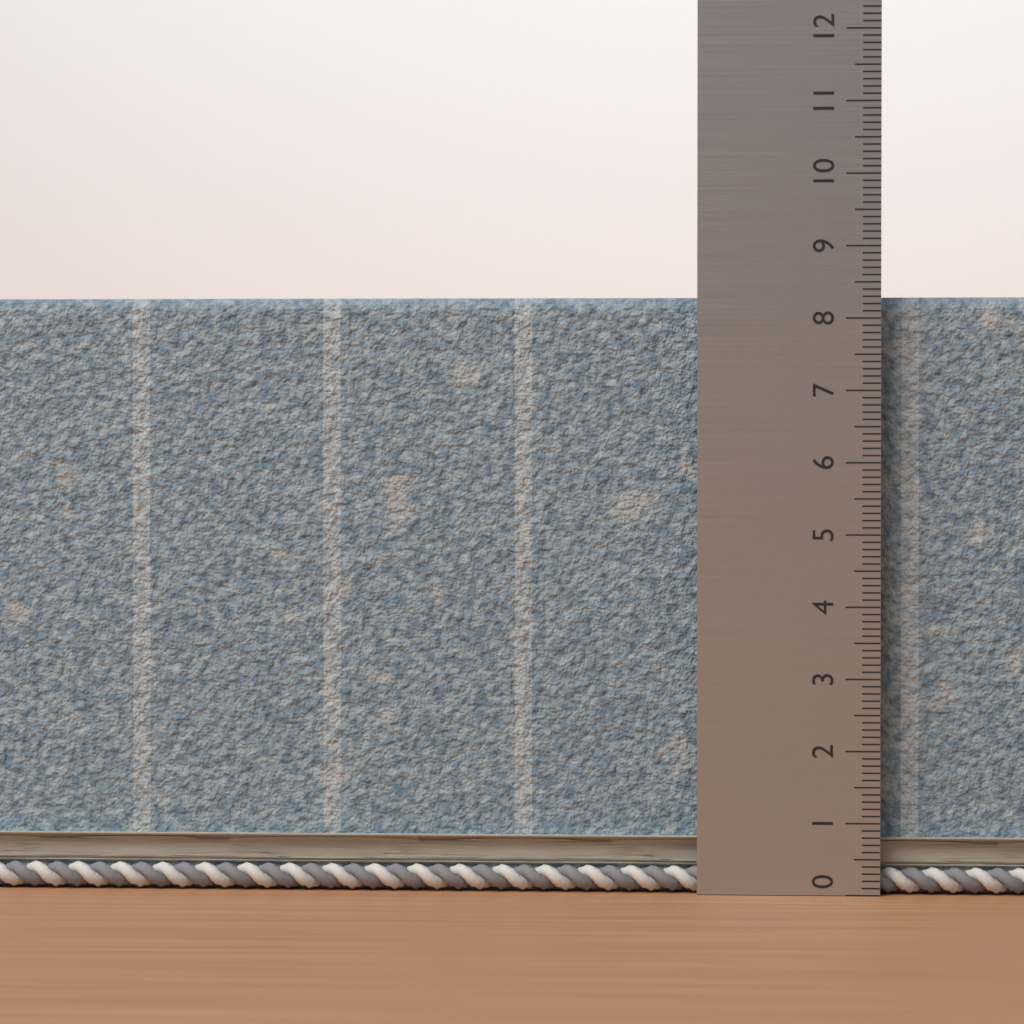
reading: 8.3 (no unit)
